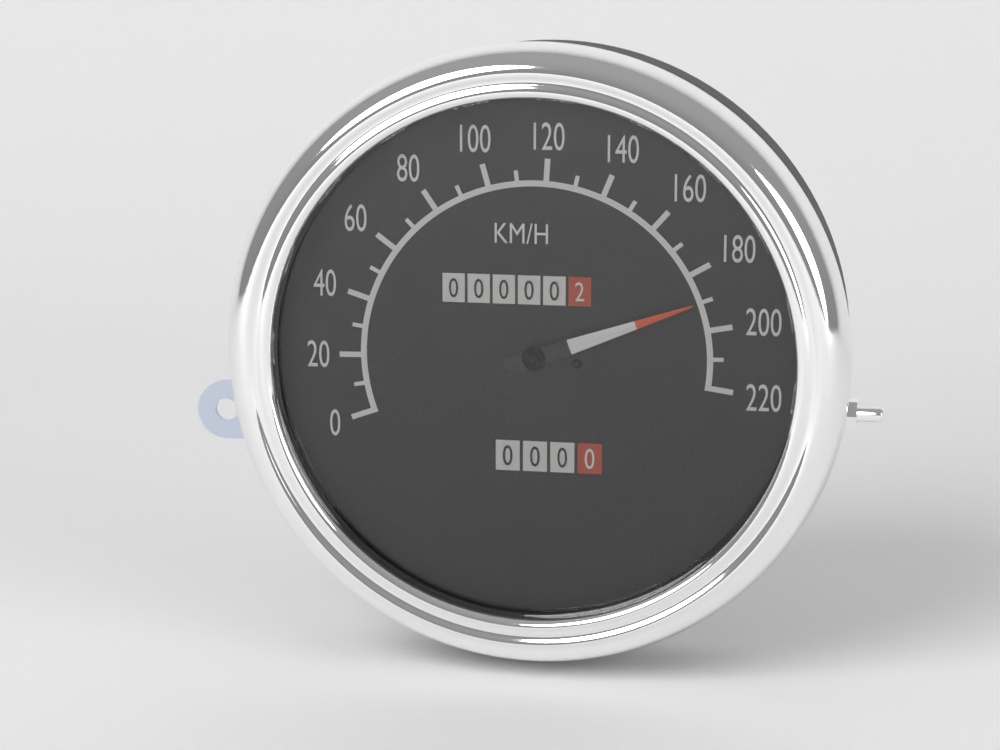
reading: 190 km/h
